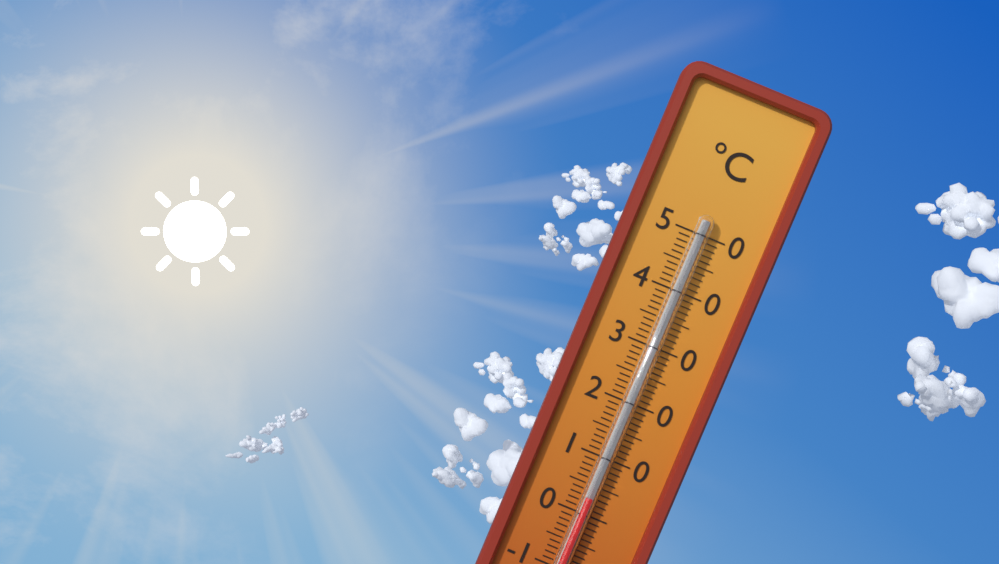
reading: 3 °C
